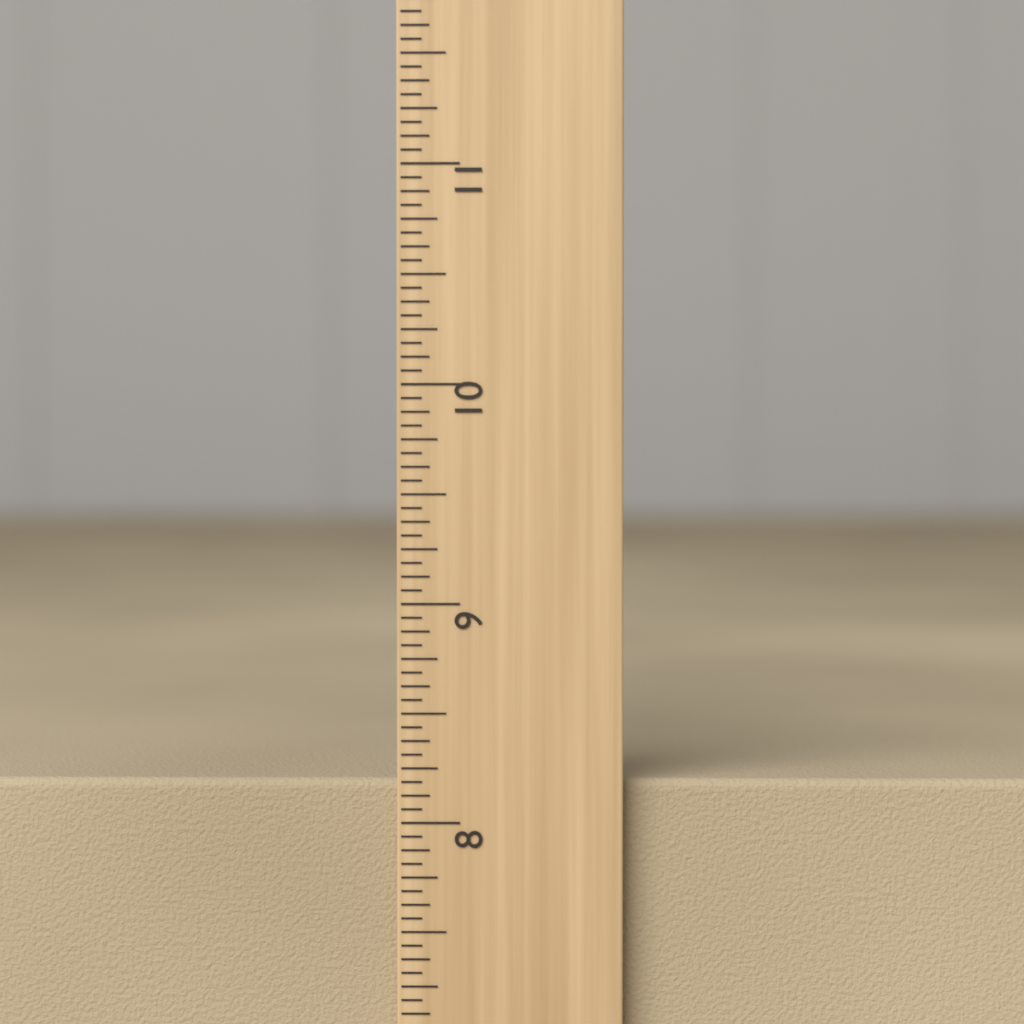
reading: 8.1875 inch
